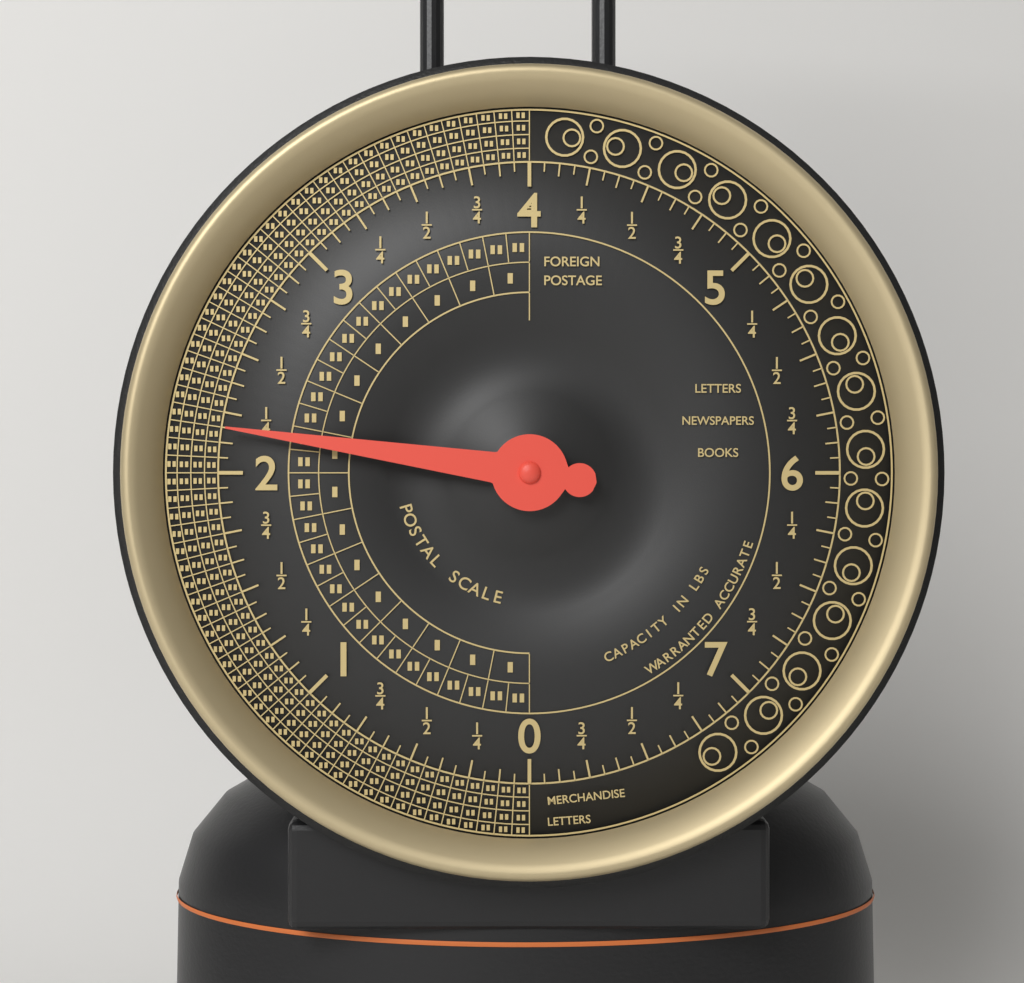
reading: 2.1875 lbs
